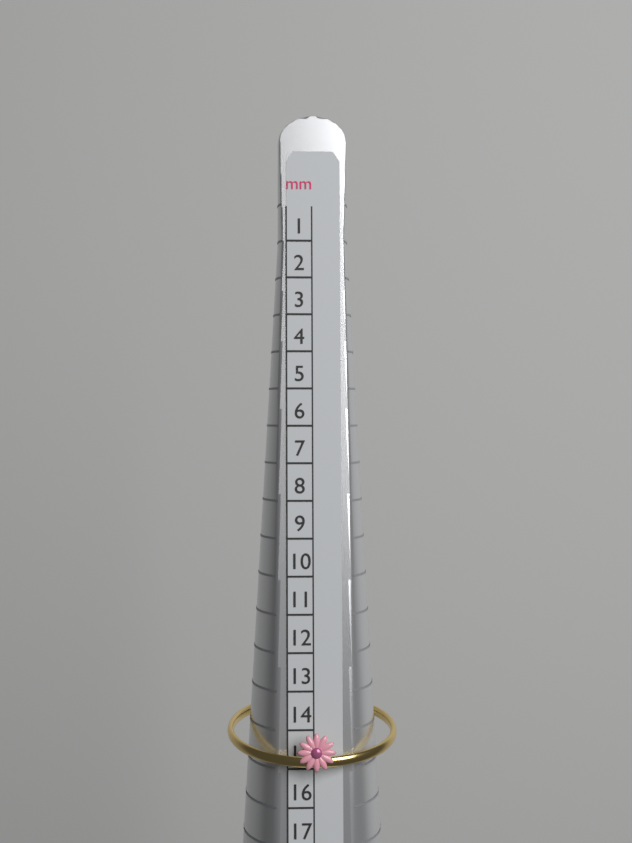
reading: 15 mm
